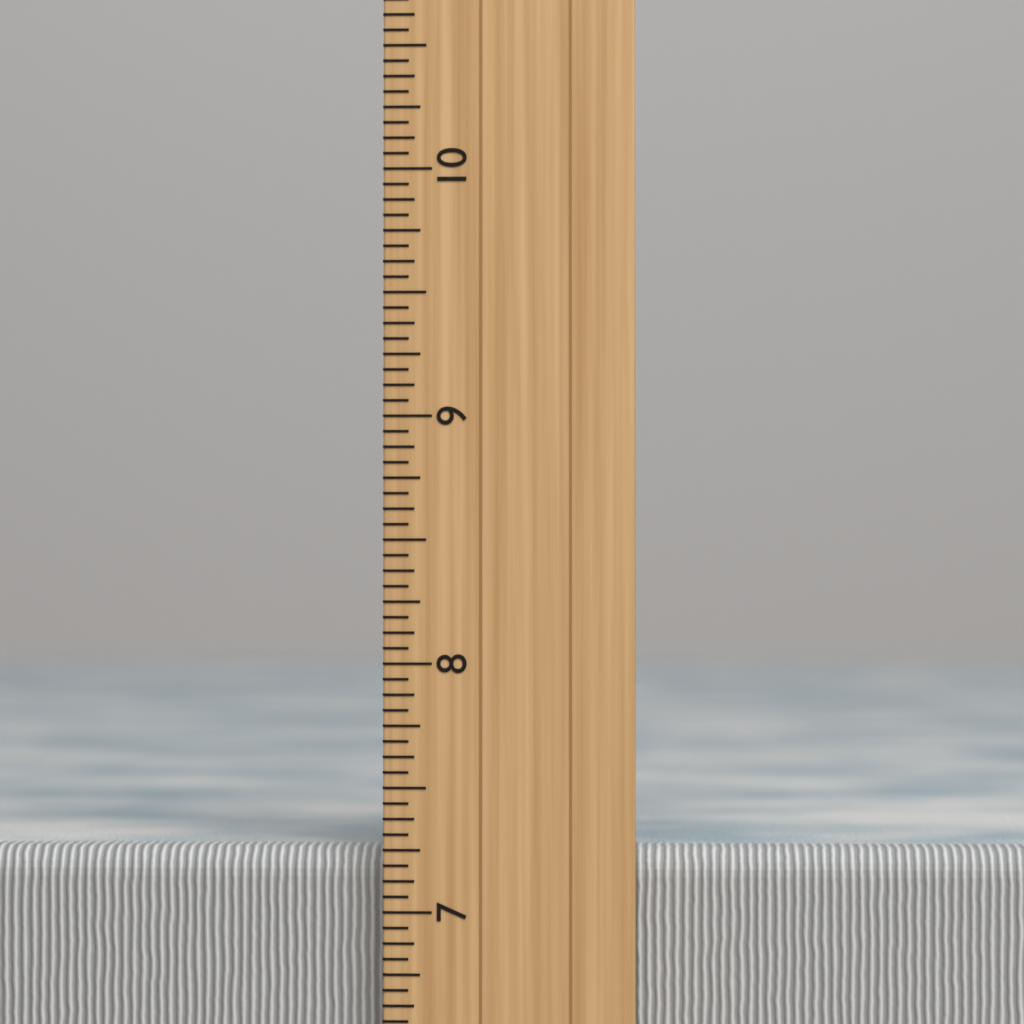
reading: 7.2500 inch
